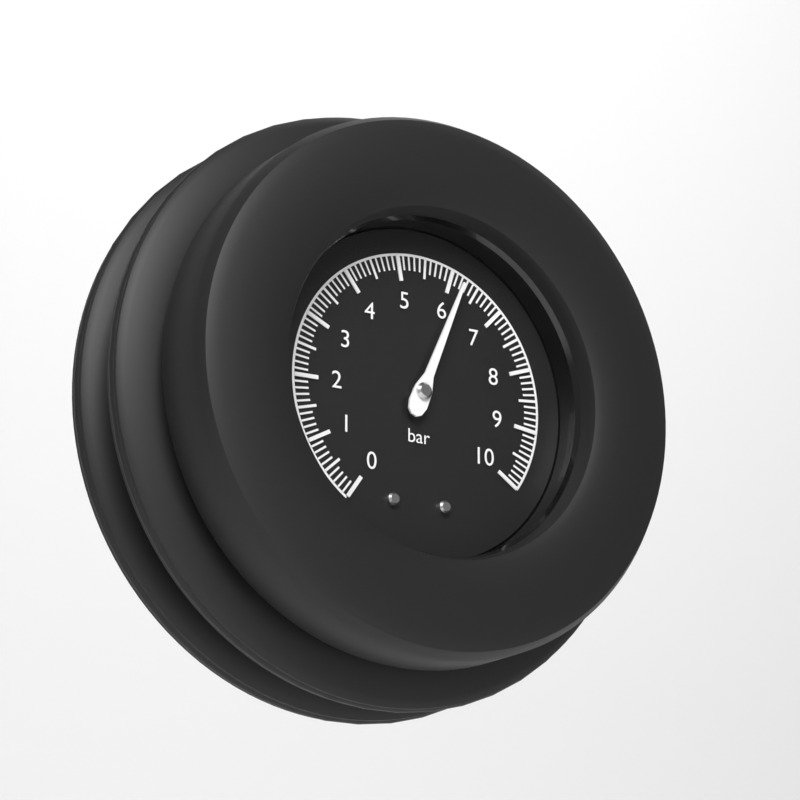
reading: 6.2 bar
